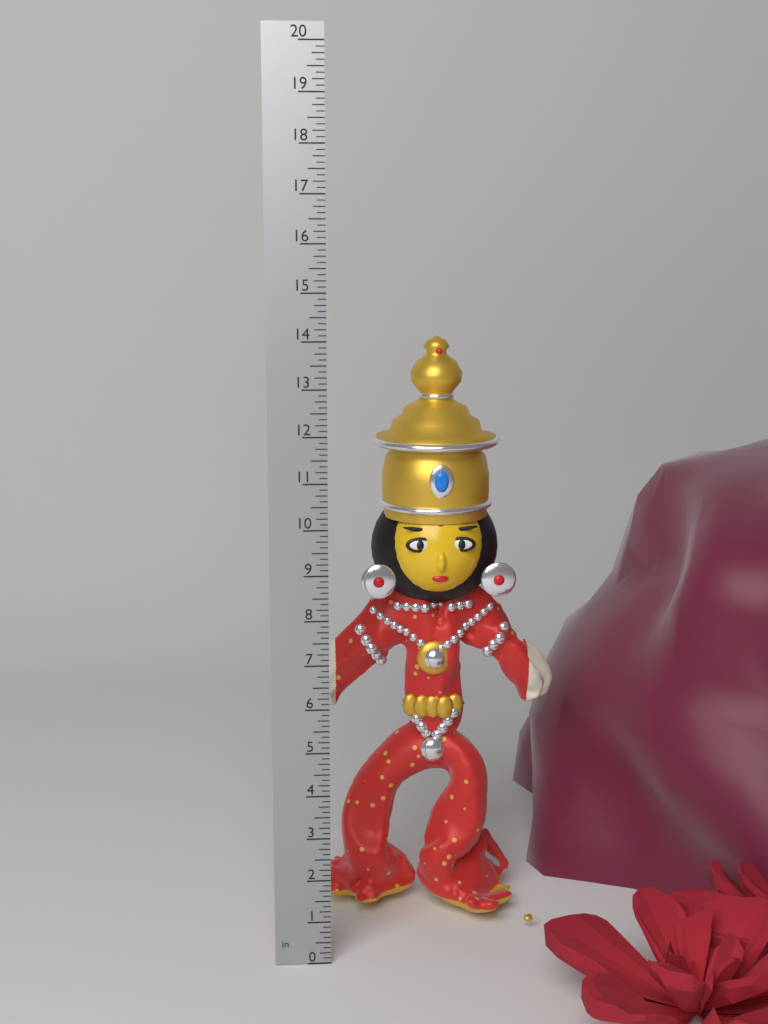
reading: 13.875 in
